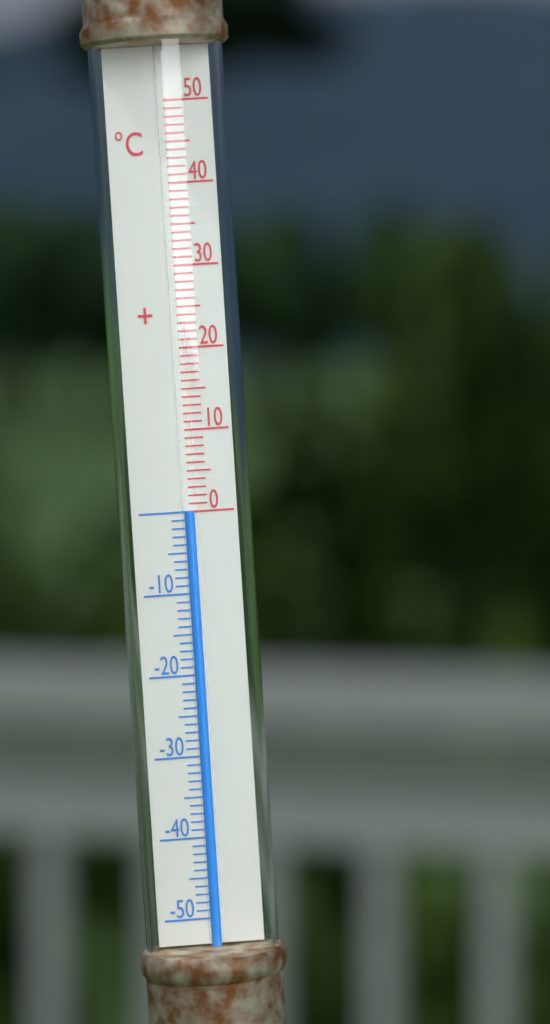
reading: 0 °C
